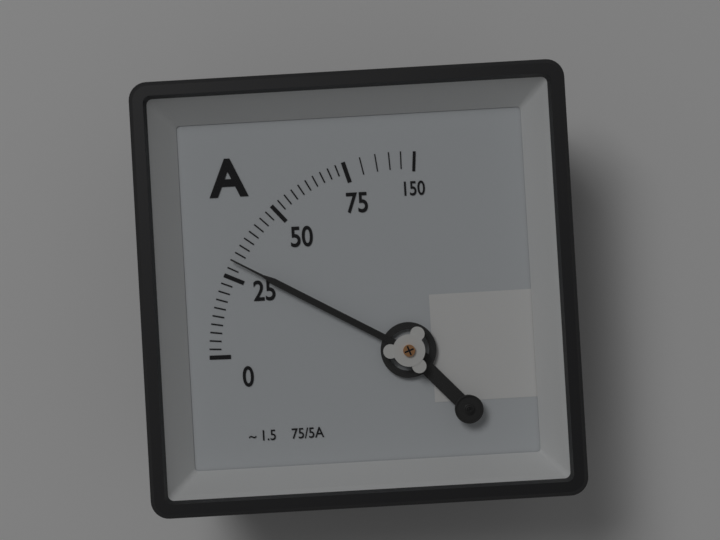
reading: 30.0 A
